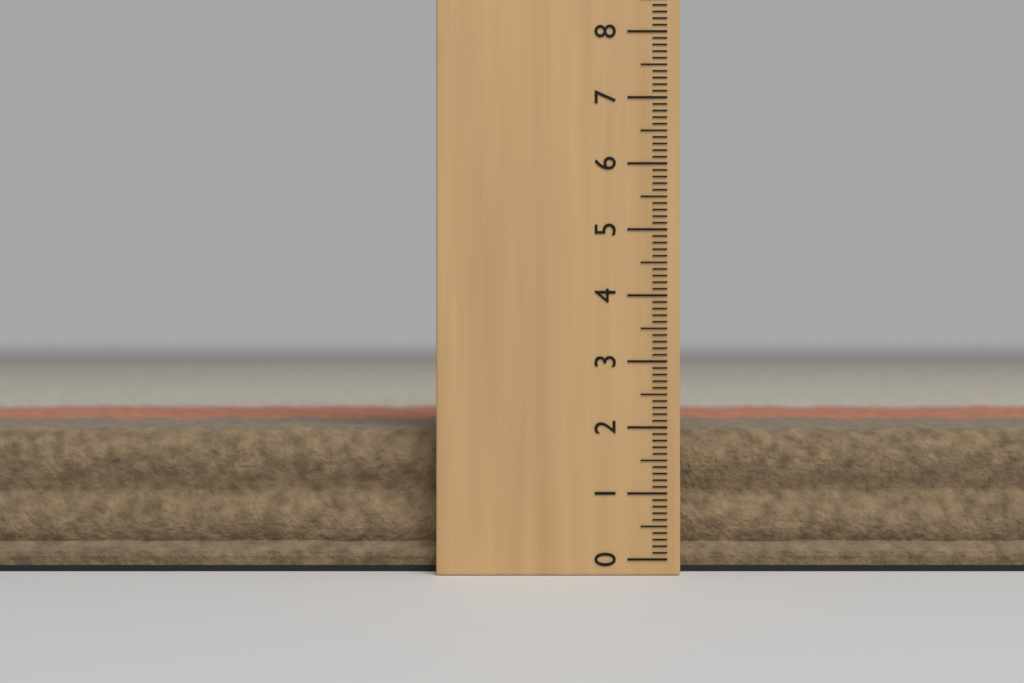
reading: 2.0 (no unit)
